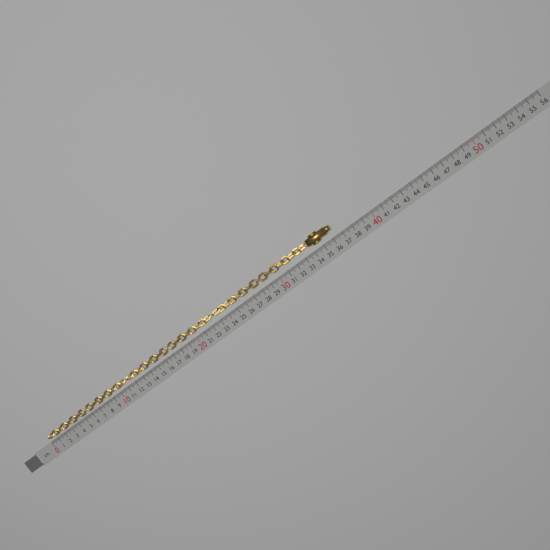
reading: 36.3 cm
